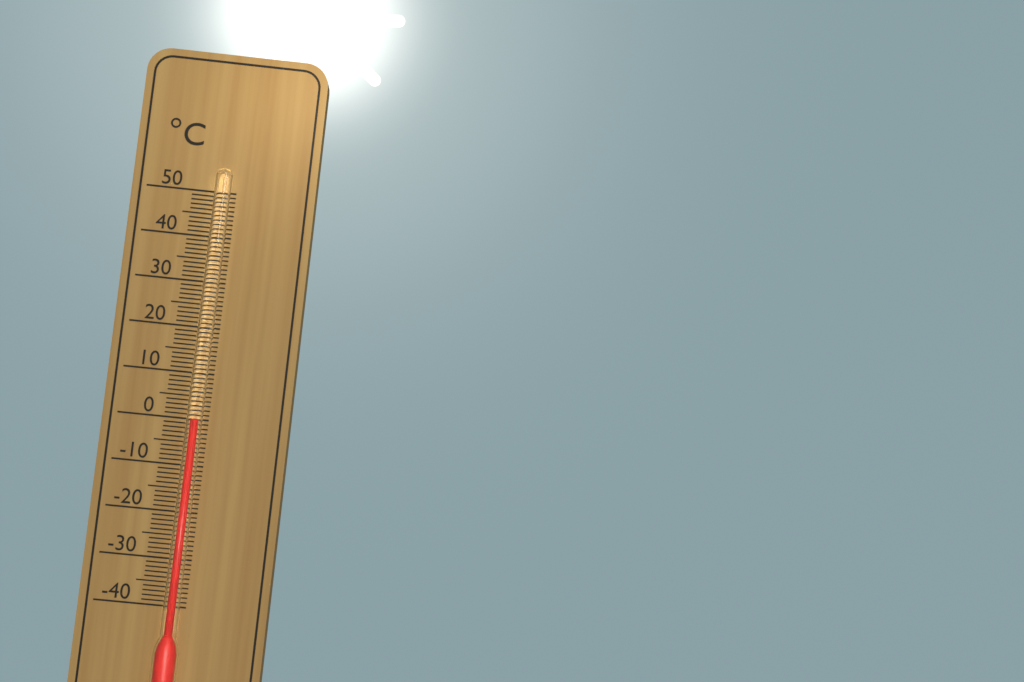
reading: 0 °C
